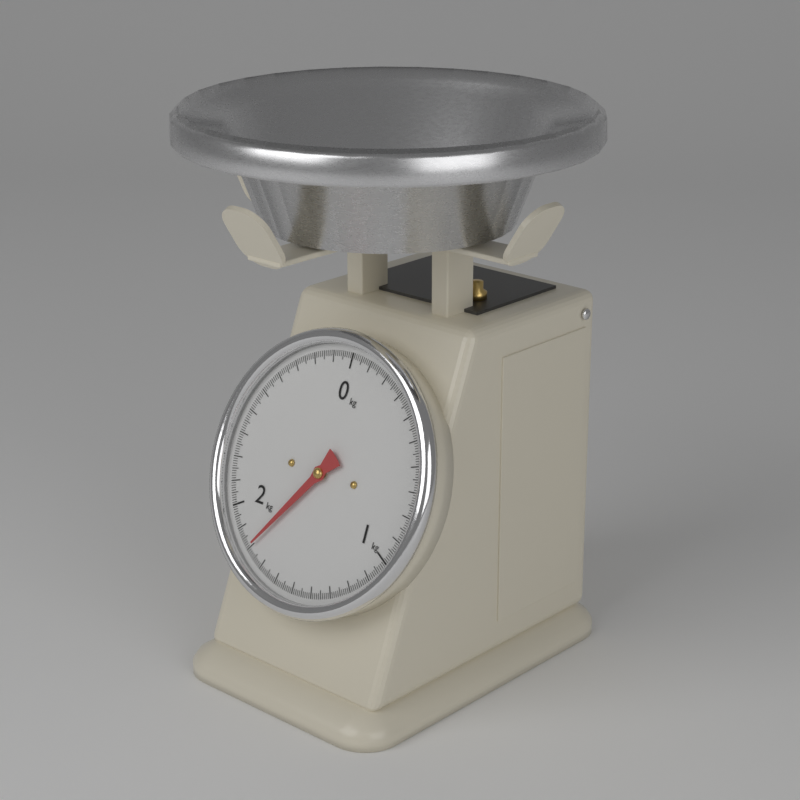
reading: 1.80 kg
